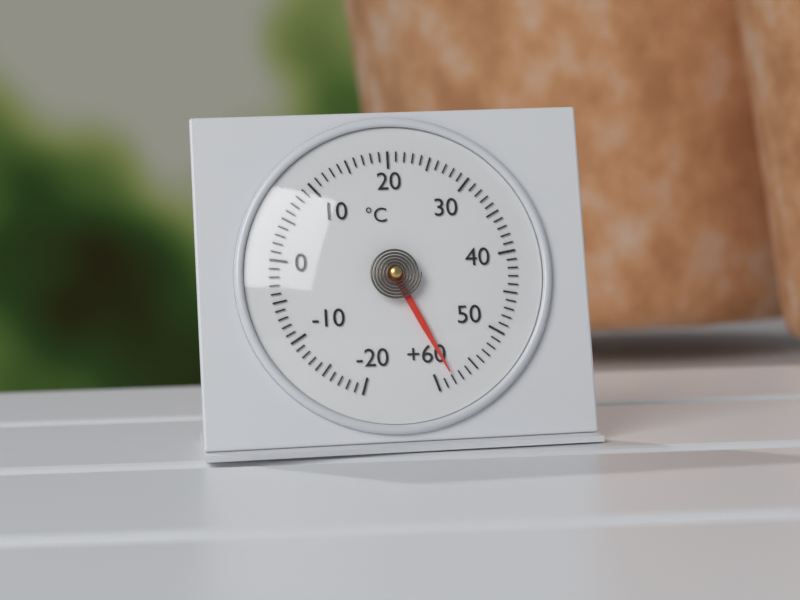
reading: 58 °C
